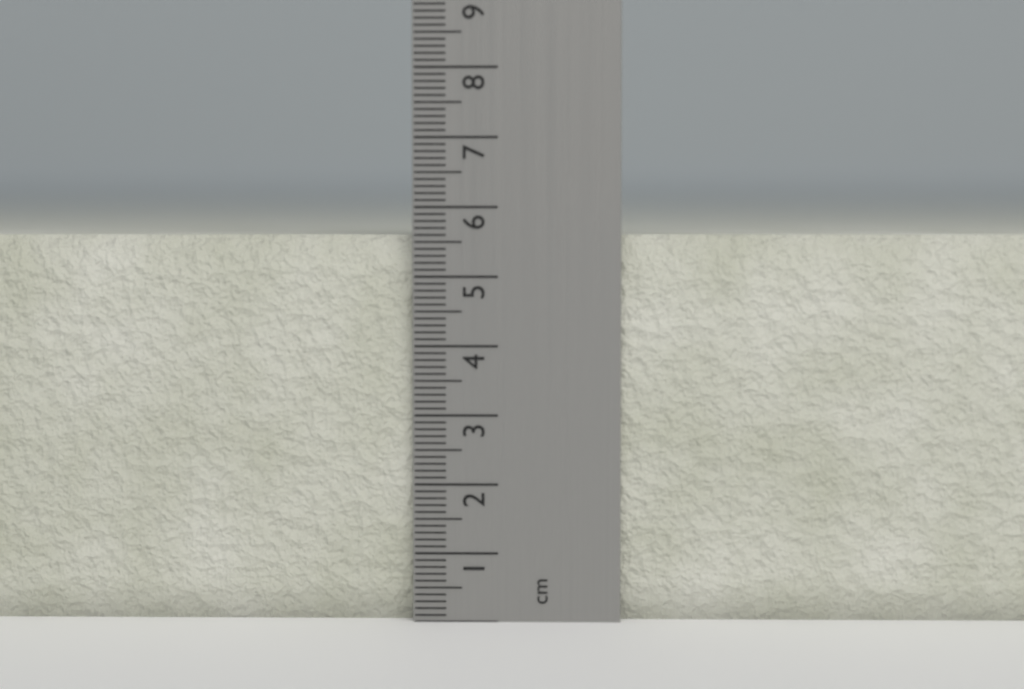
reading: 5.6 cm
